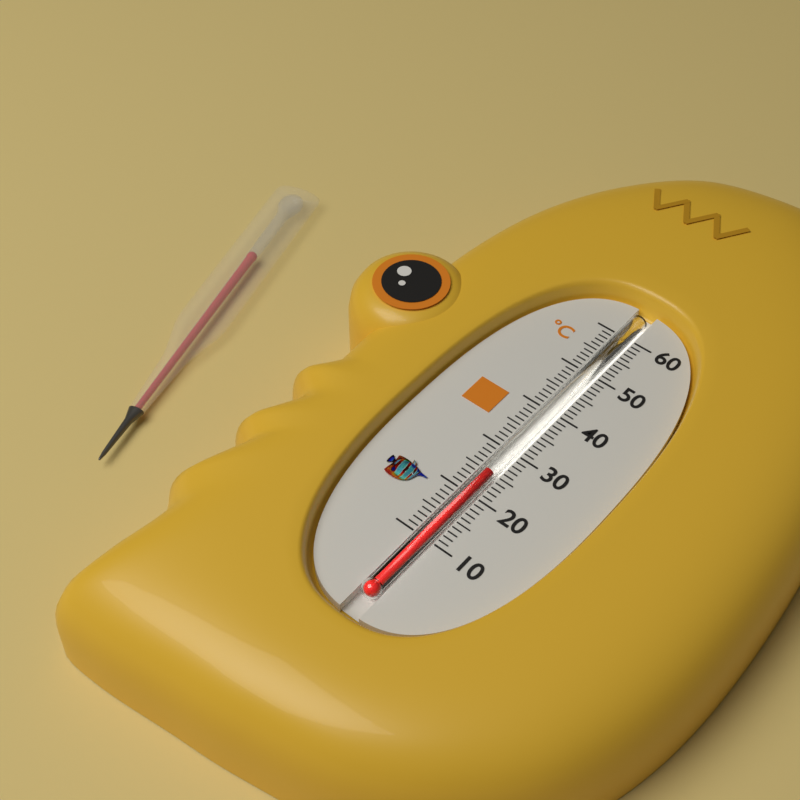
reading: 25 °C
